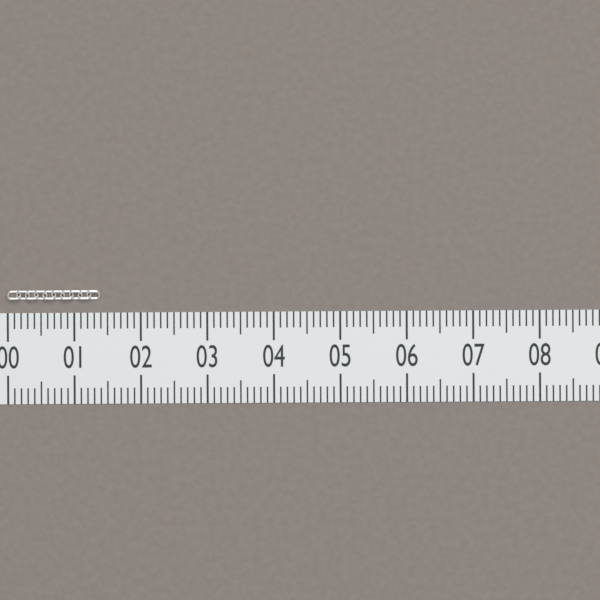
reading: 1.4 (no unit)
